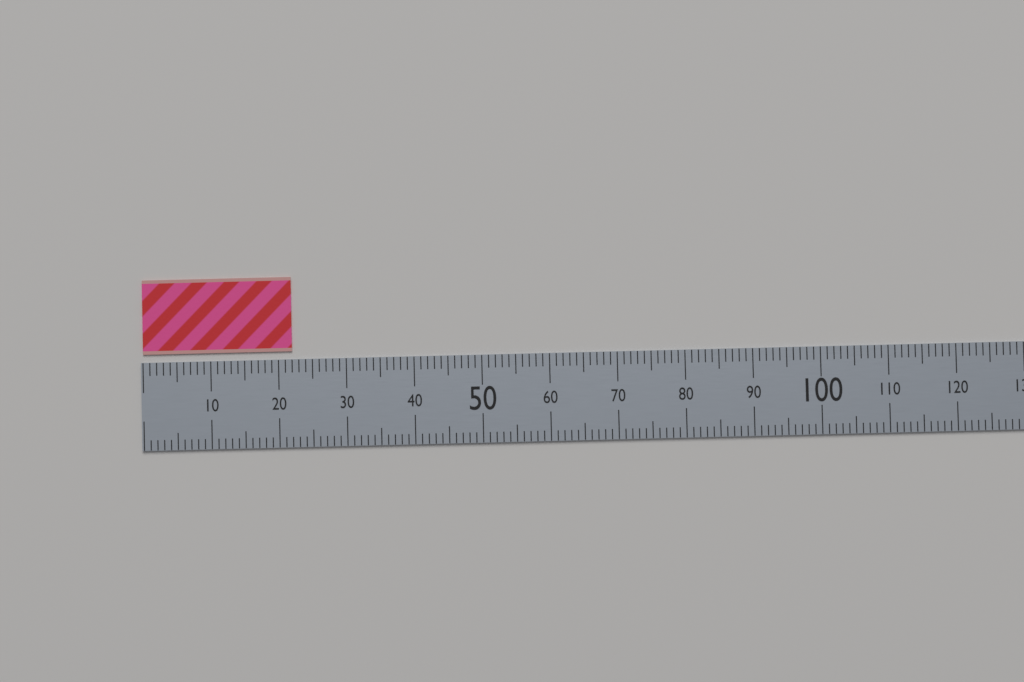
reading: 22 (no unit)
